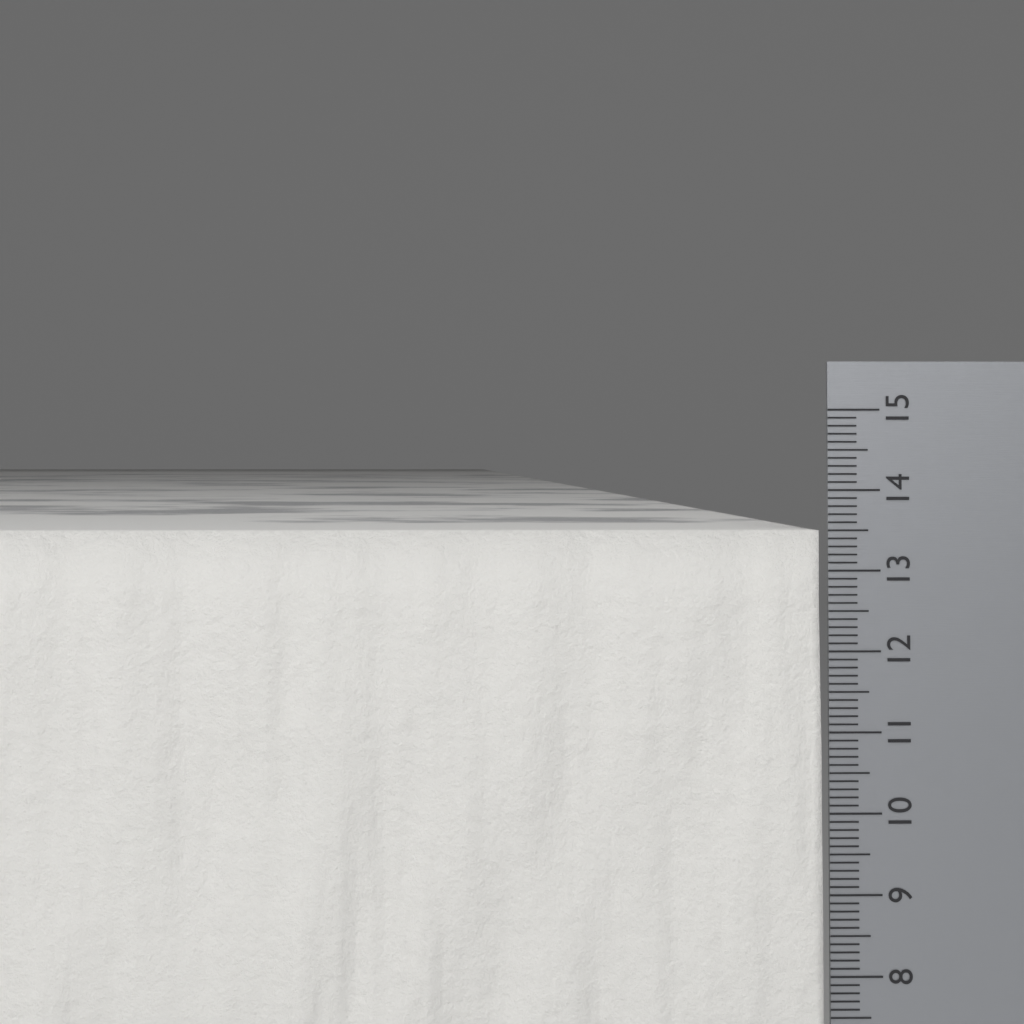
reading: 13.5 cm
